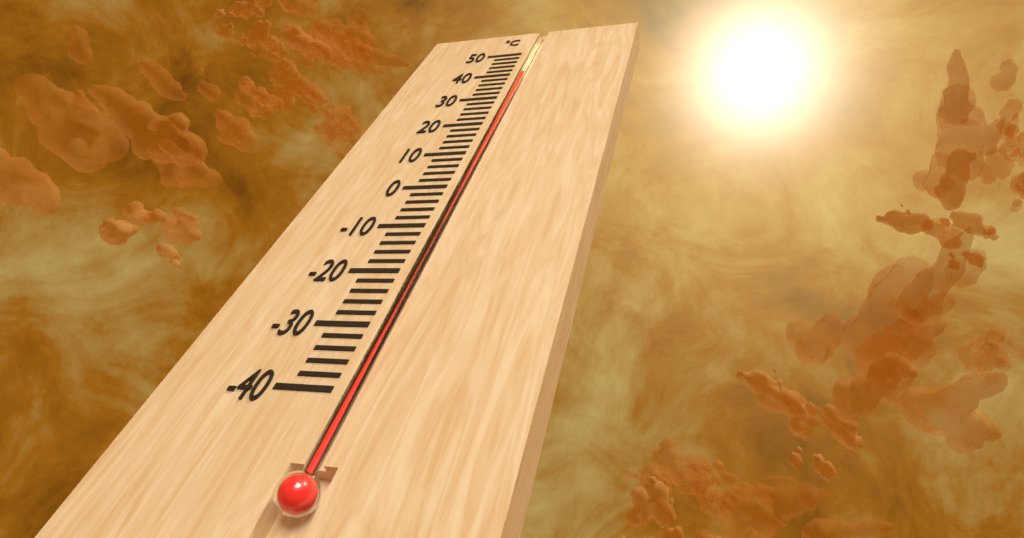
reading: 40 °C
